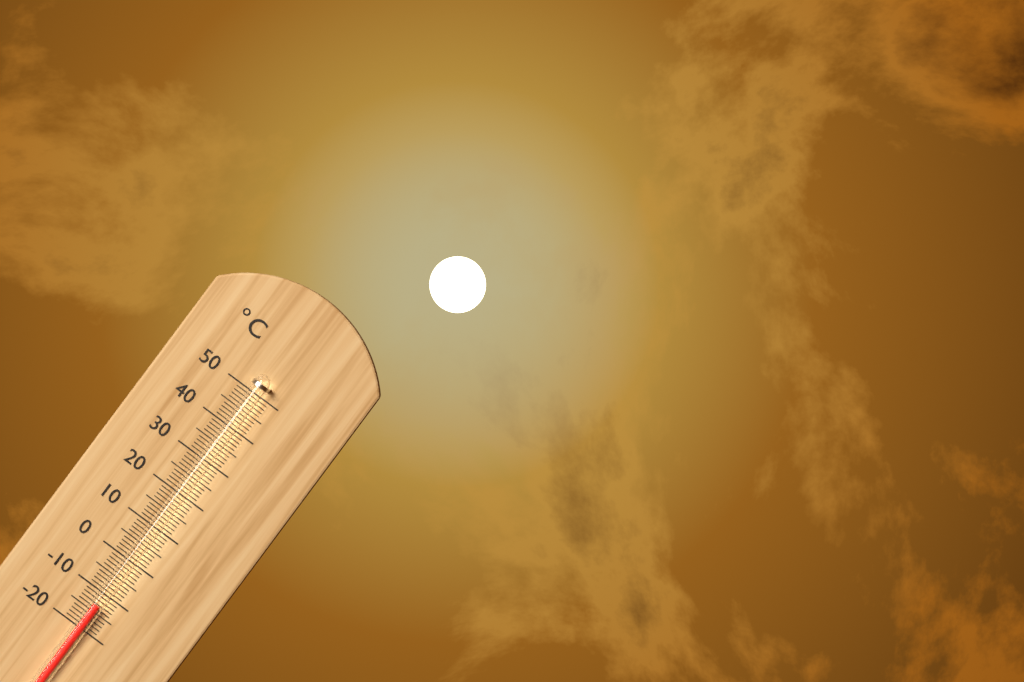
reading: -13 °C
